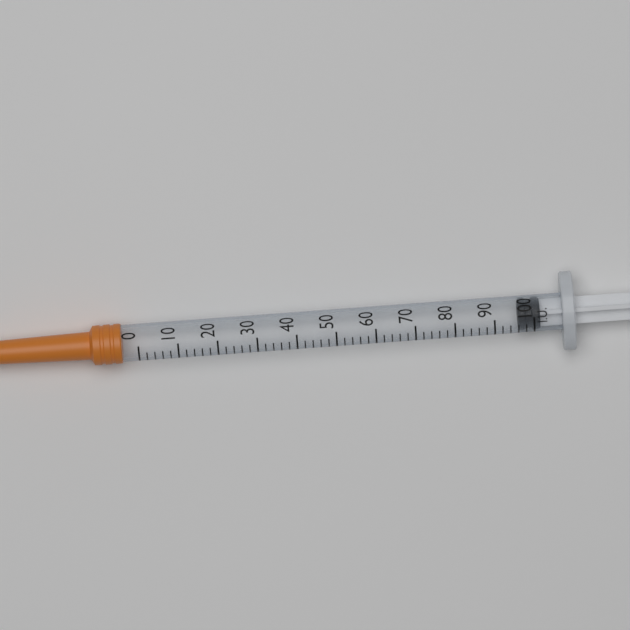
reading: 96 IU
